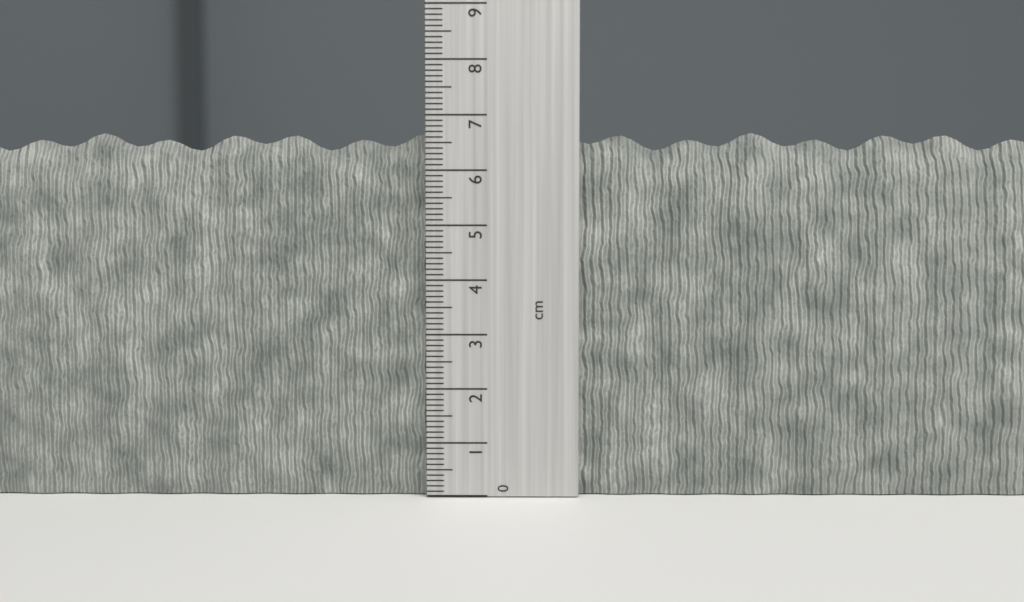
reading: 6.7 cm
